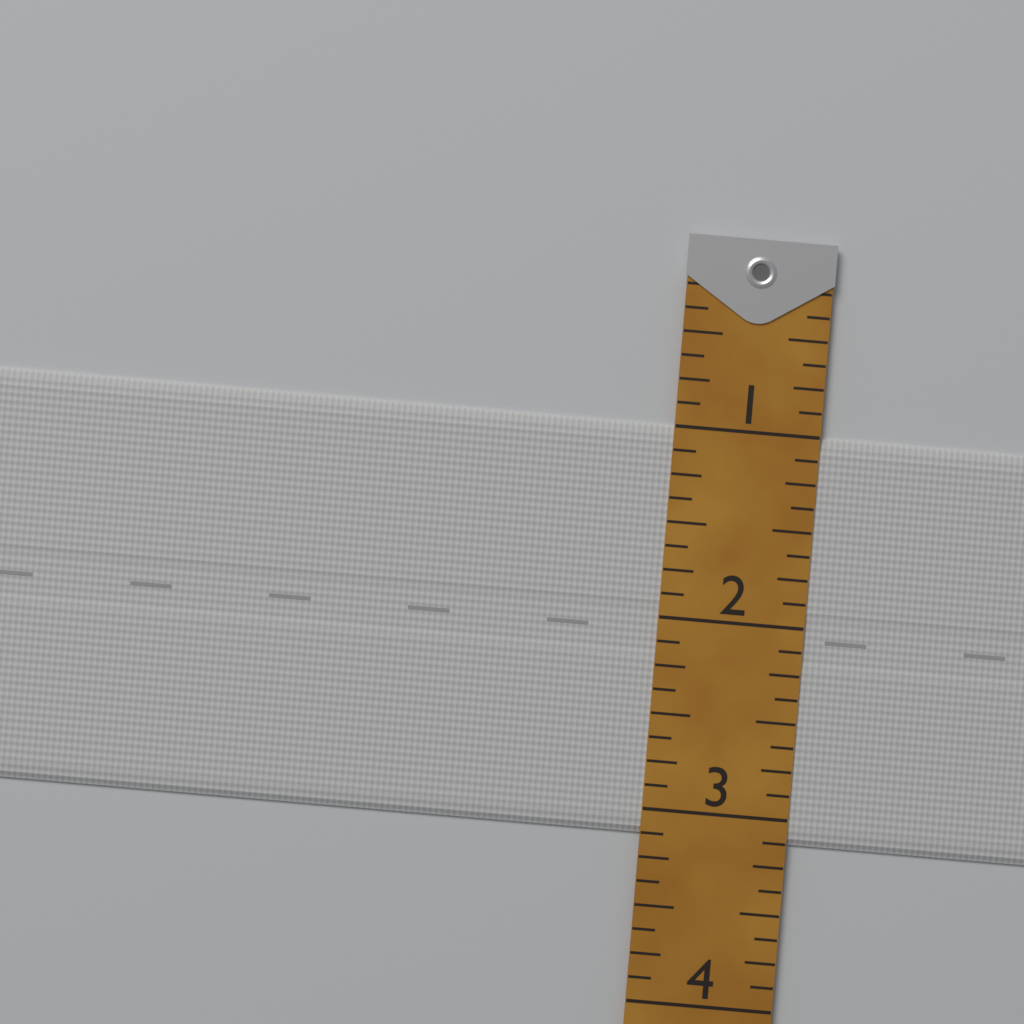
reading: 3.125 (no unit)
